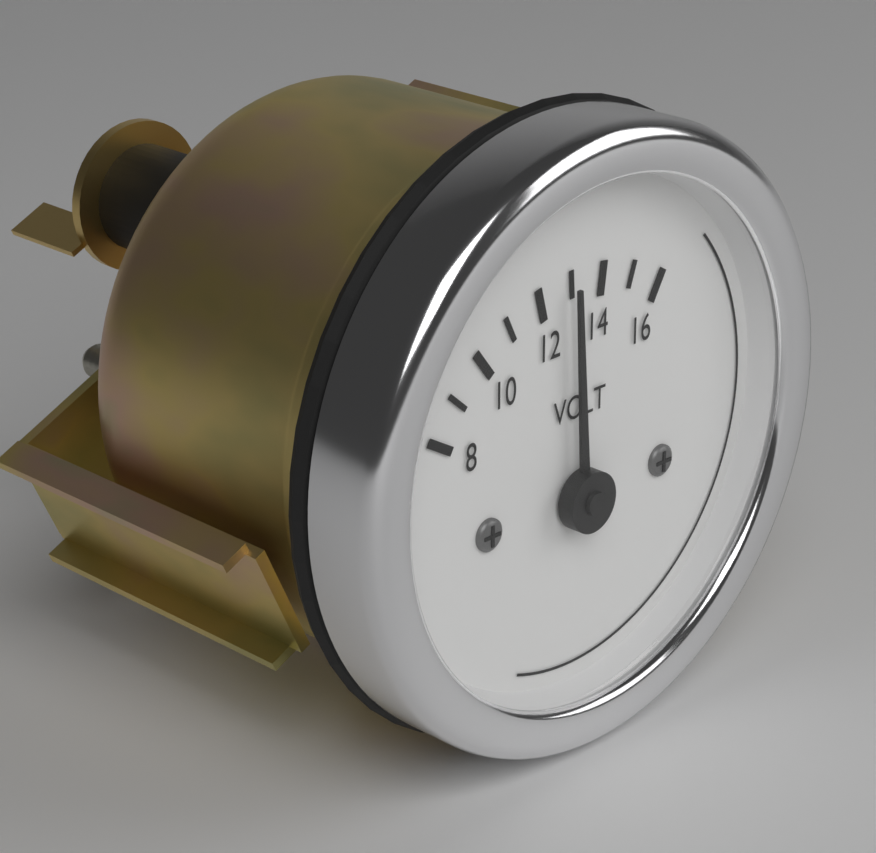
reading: 13 V
